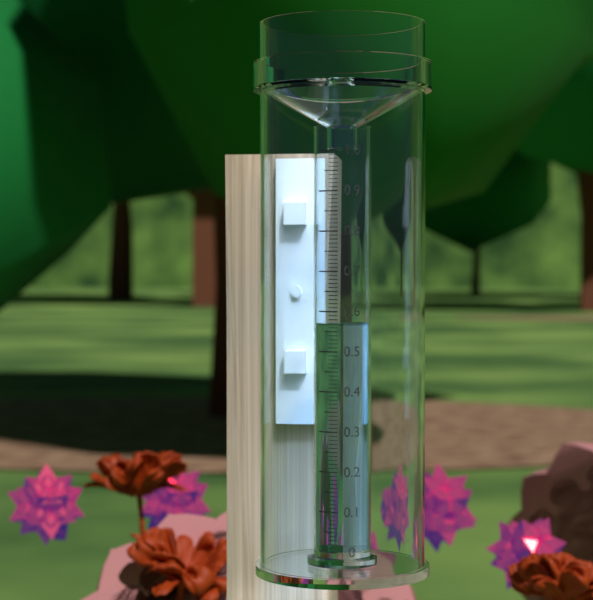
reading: 0.57 (no unit)
